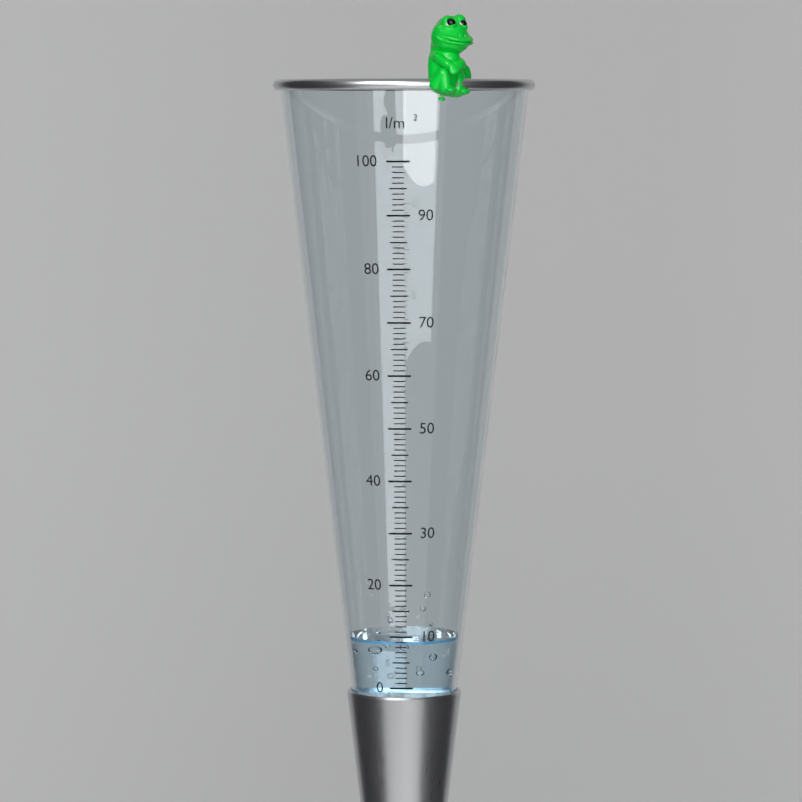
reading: 9 l/m²
